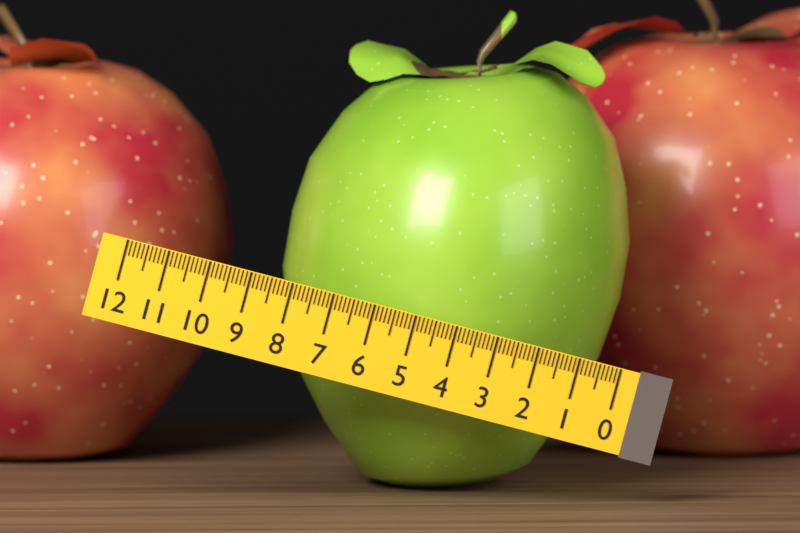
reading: 8.1 (no unit)
